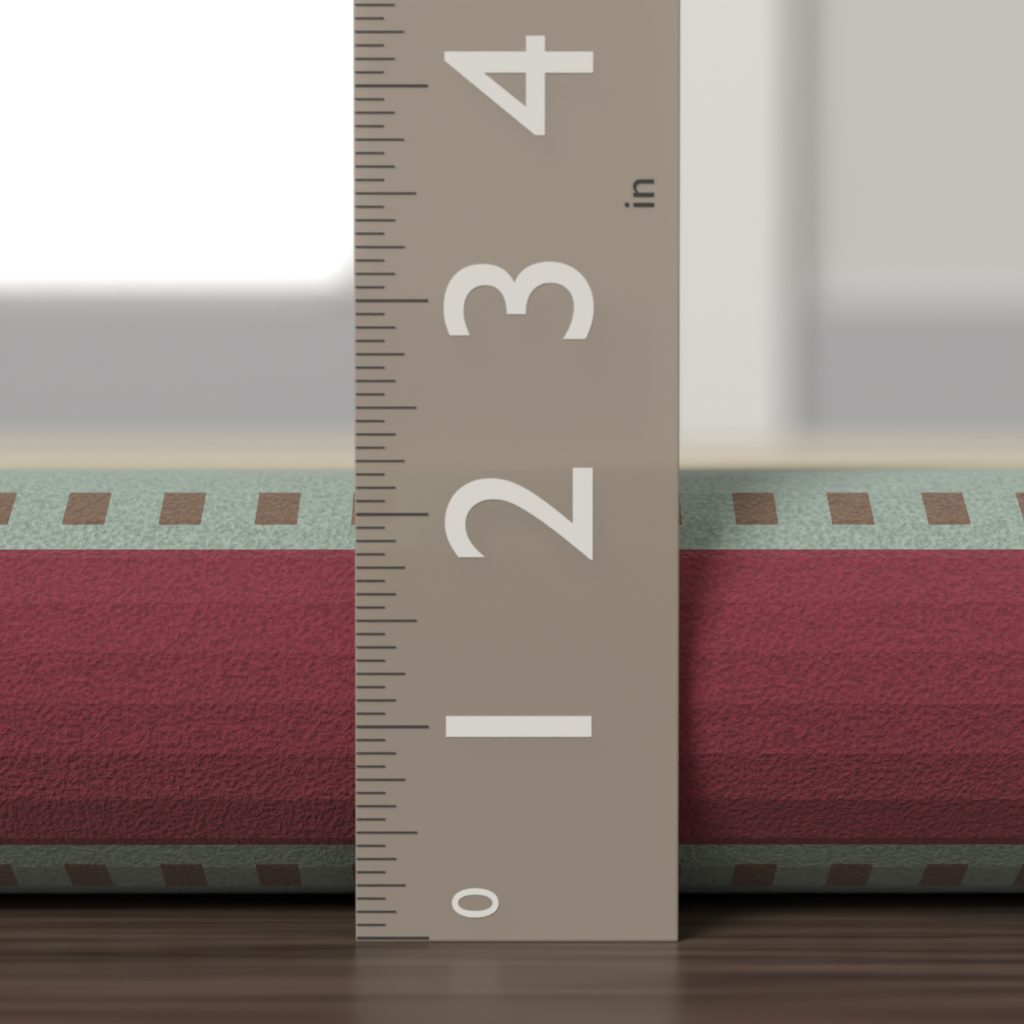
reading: 2.1875 in
